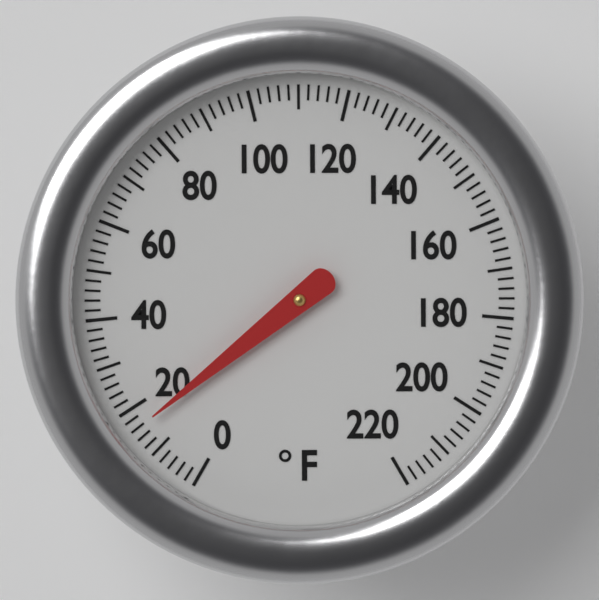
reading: 16 °F
